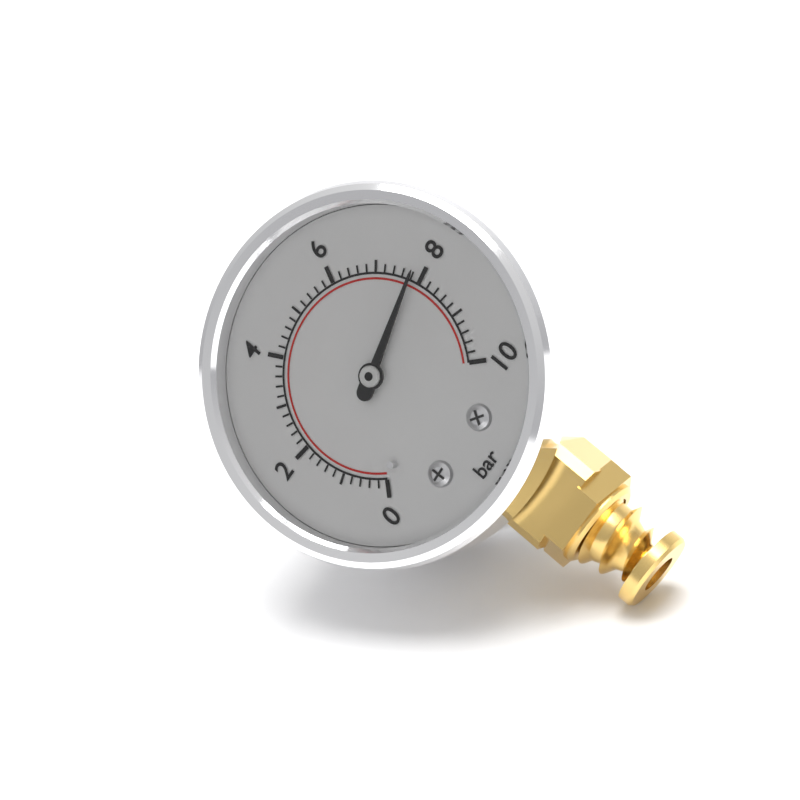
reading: 7.8 bar
